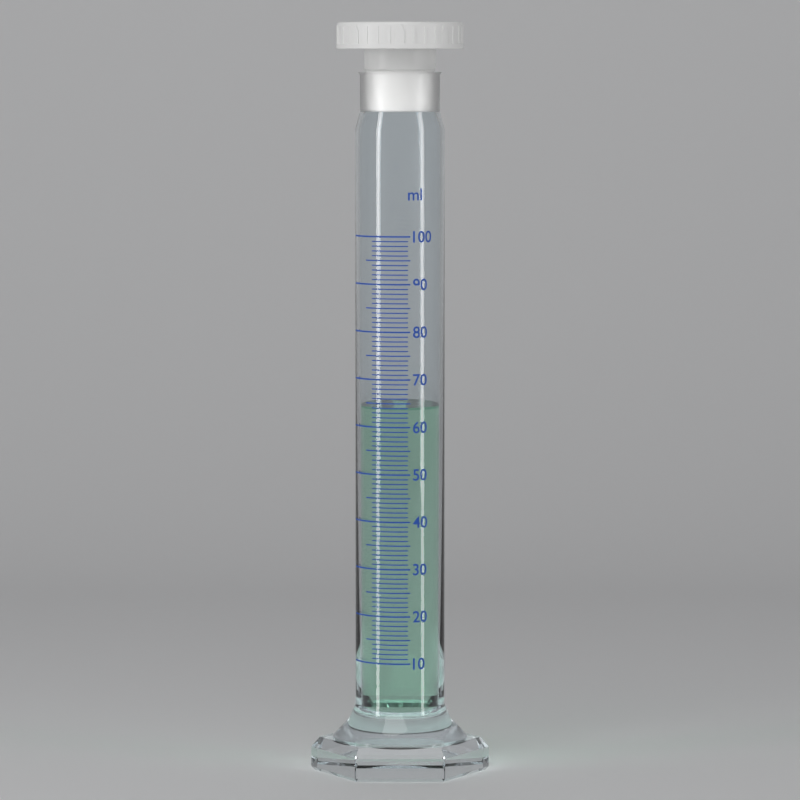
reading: 64 ml
